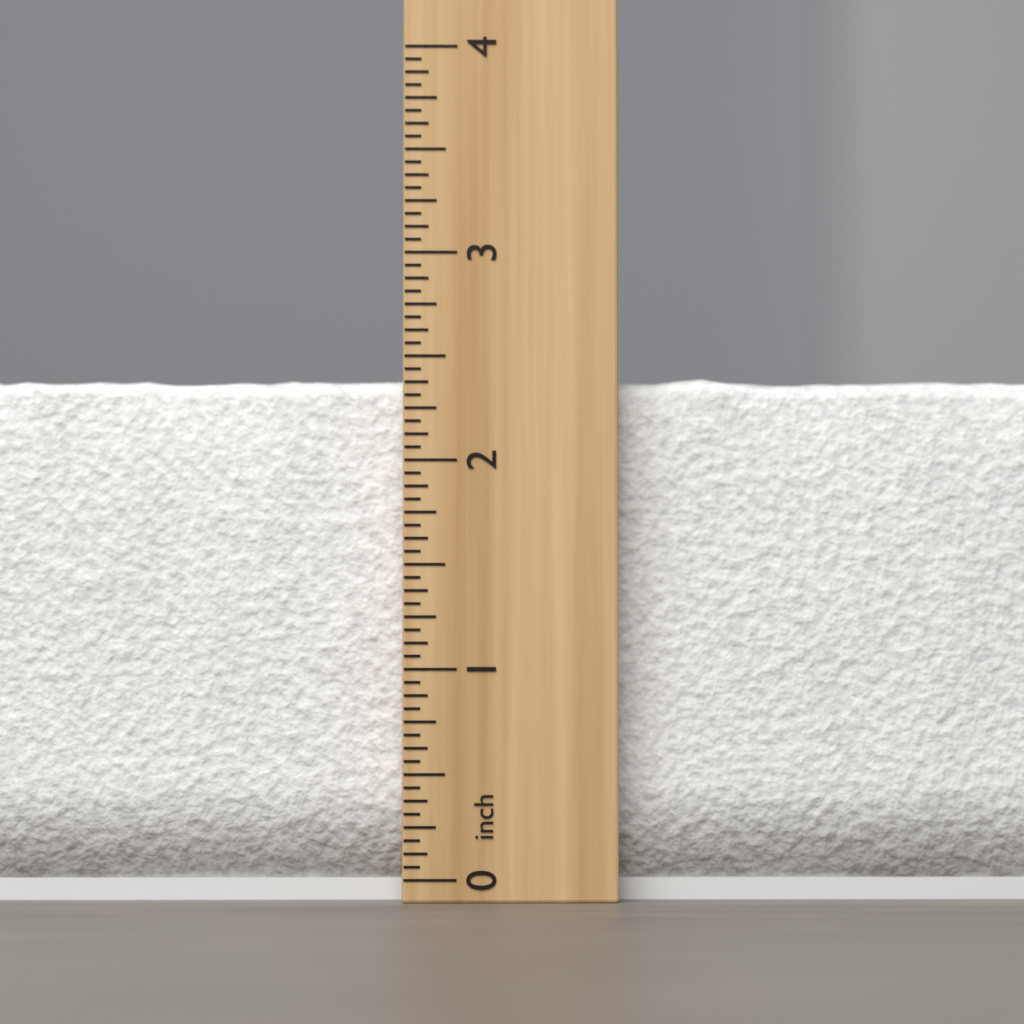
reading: 2.4375 inch
